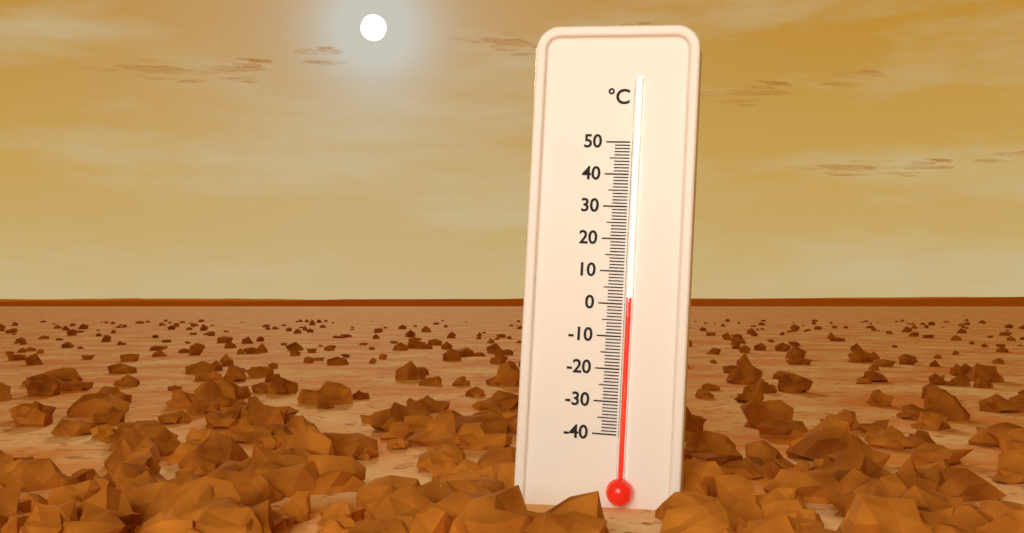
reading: 2 °C
